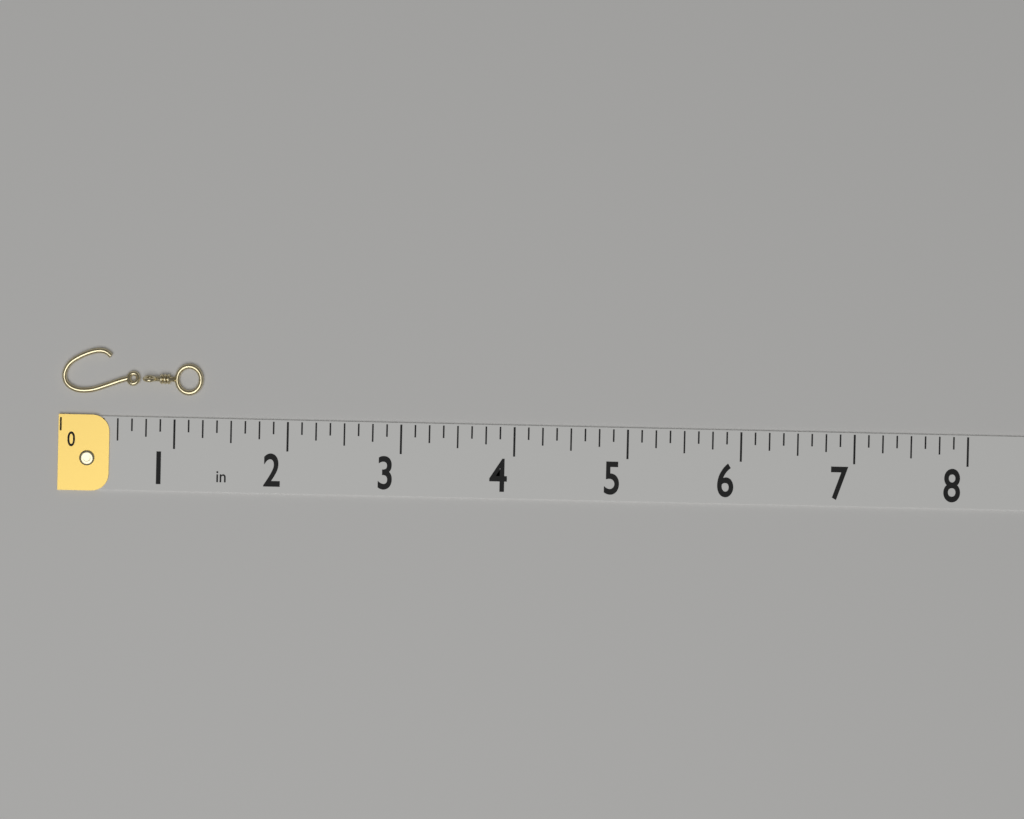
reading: 1.250 in
